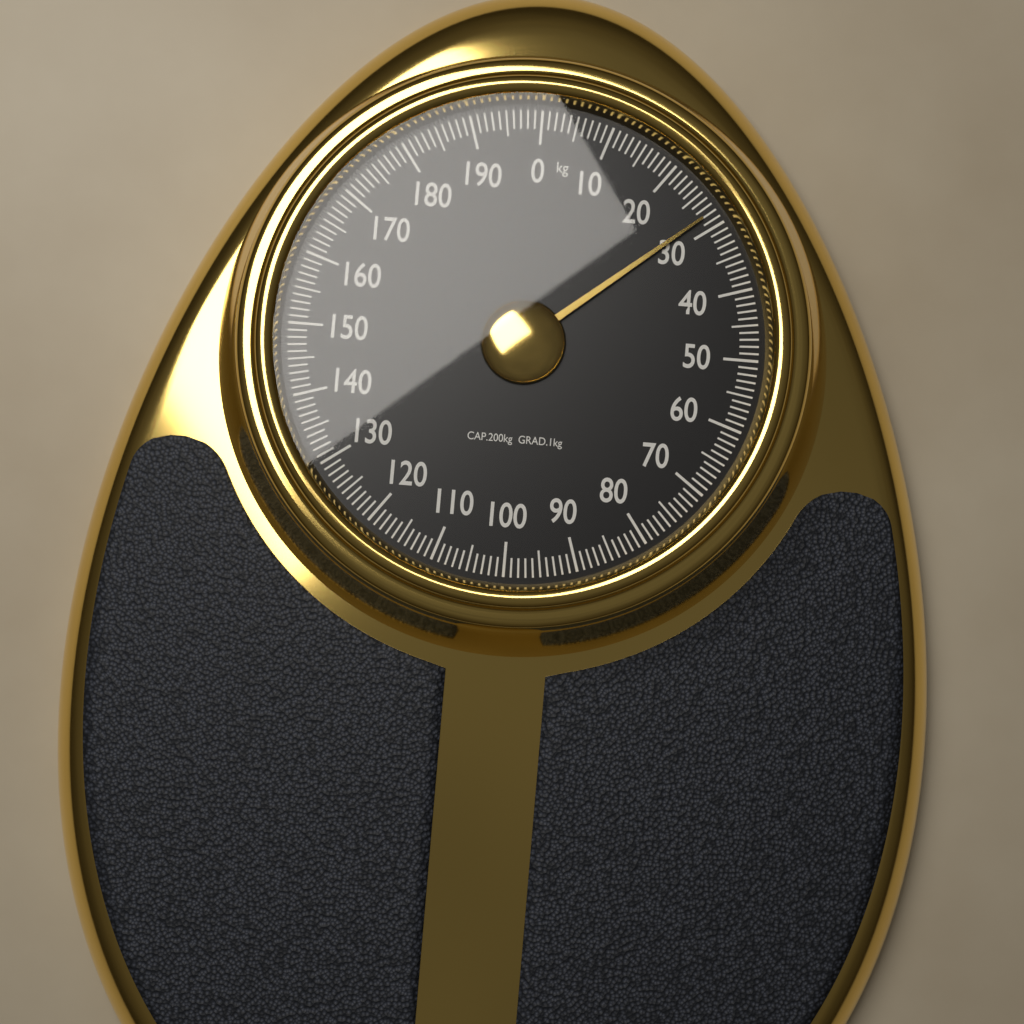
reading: 28 kg
